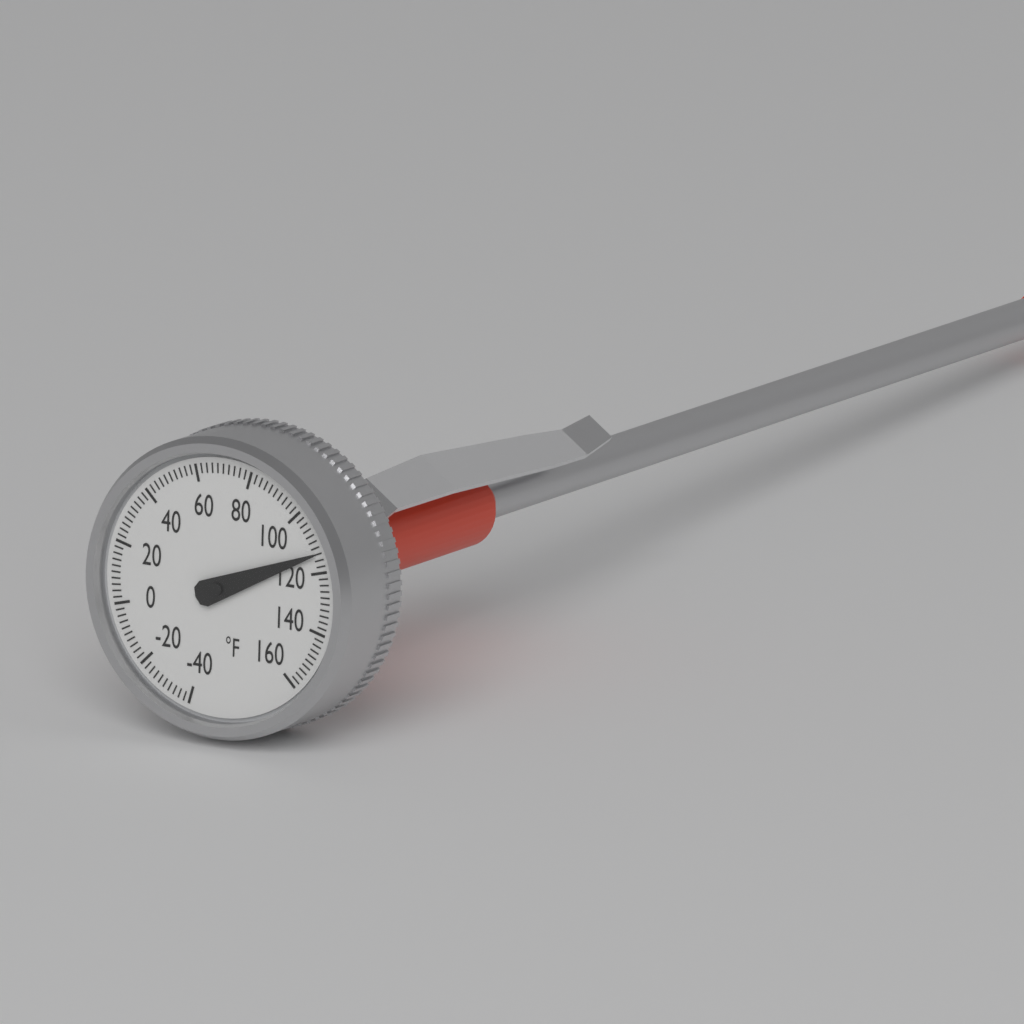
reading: 114 °F
